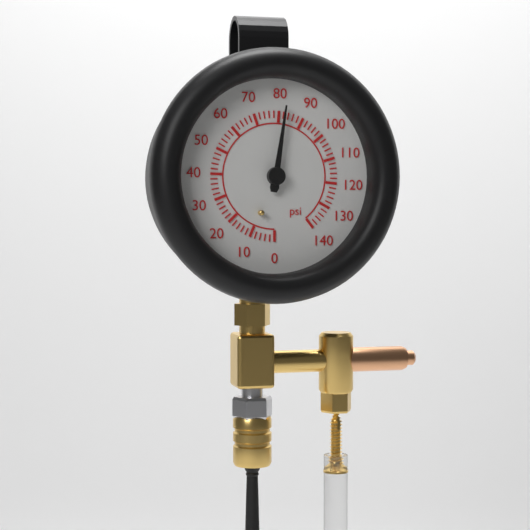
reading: 82 psi
